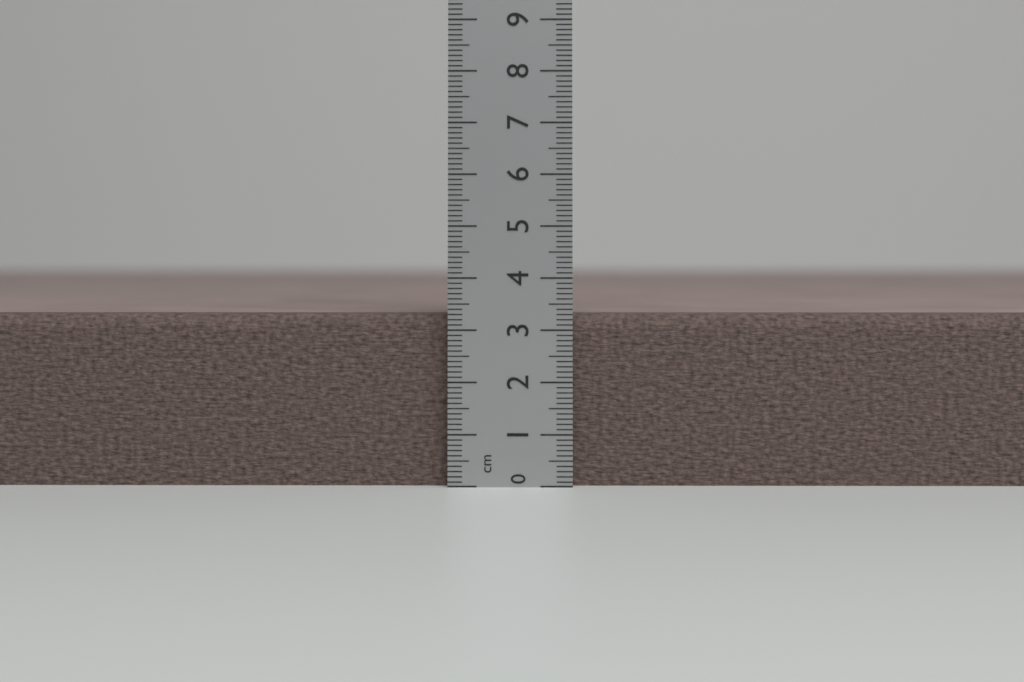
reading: 3.3 cm
